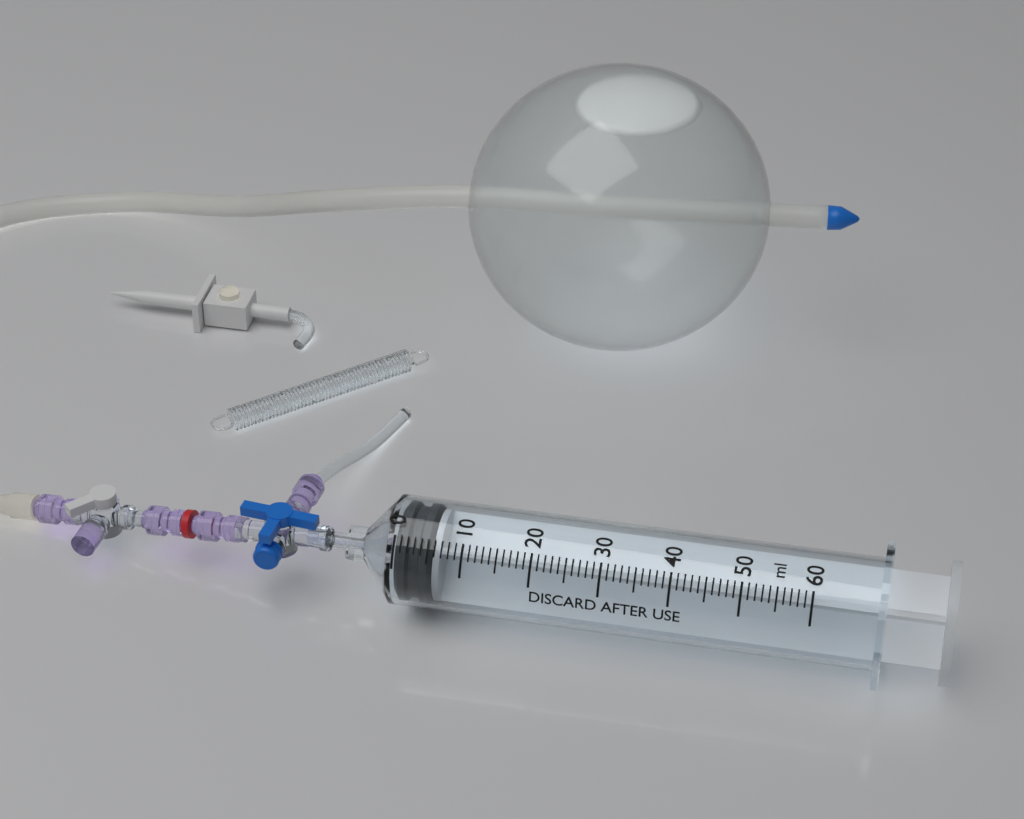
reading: 0 ml
